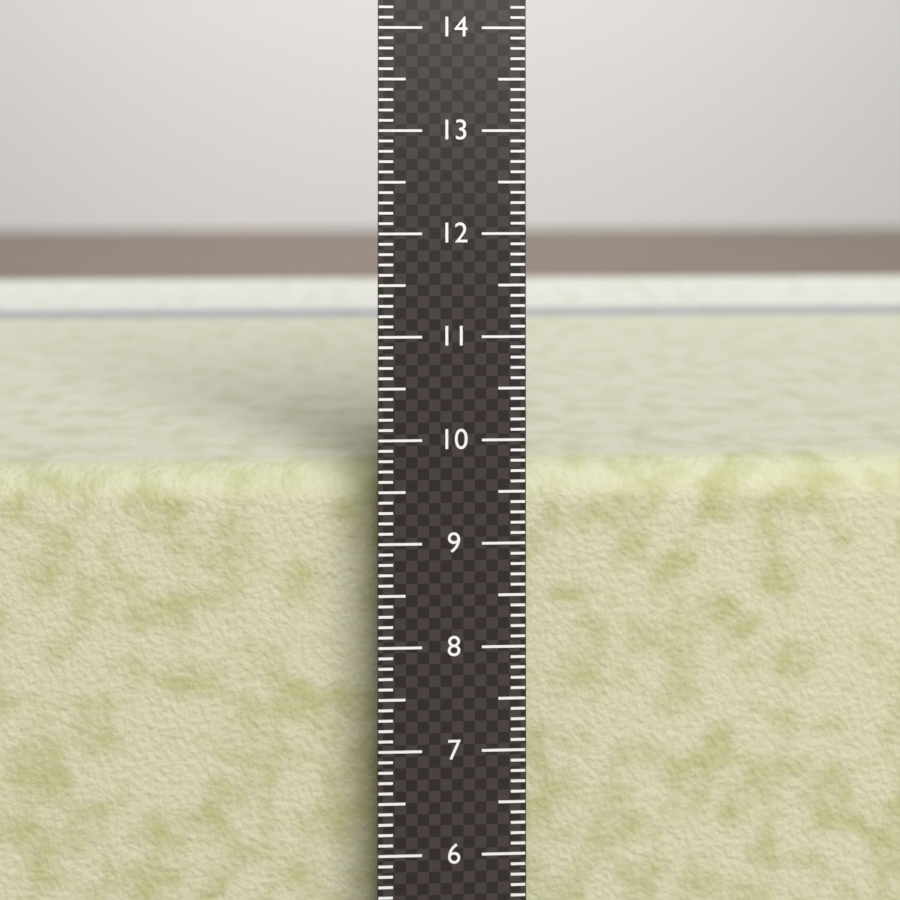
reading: 9.6 cm
